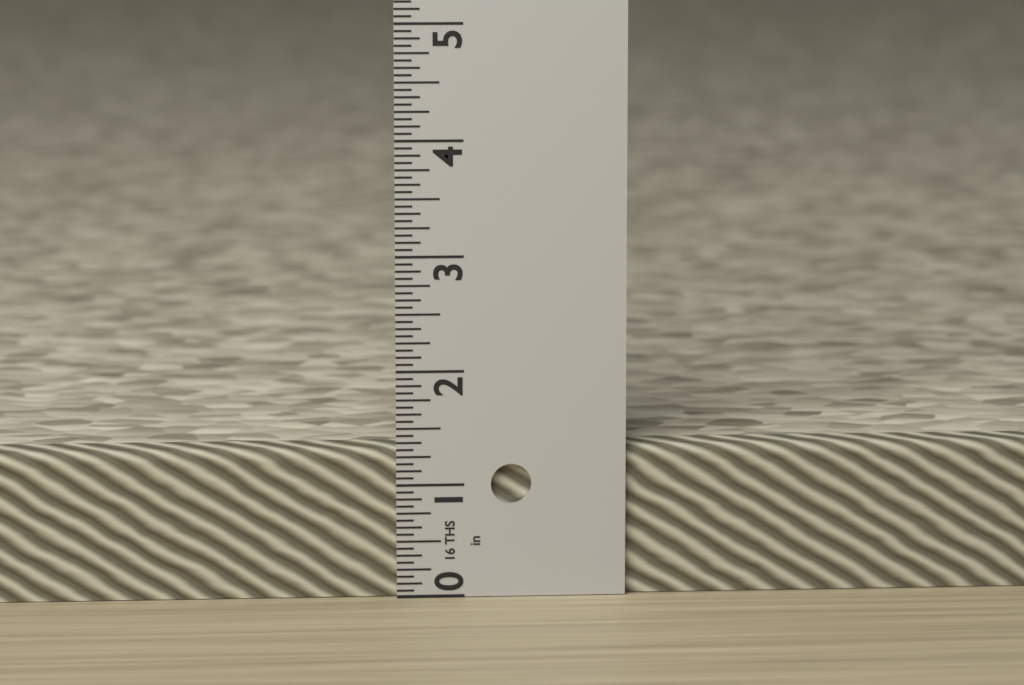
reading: 1.3125 in
